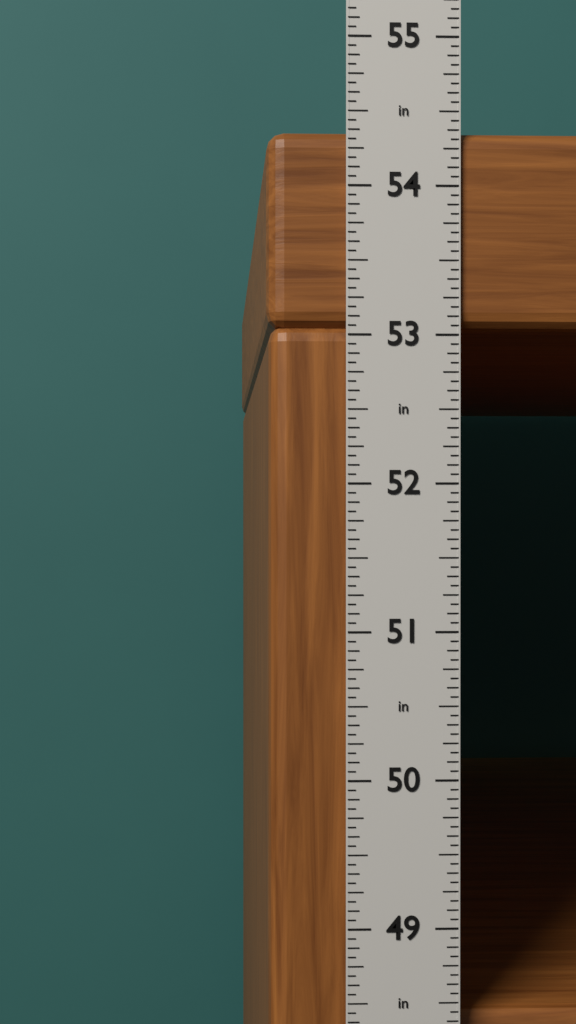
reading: 54.3750 in
